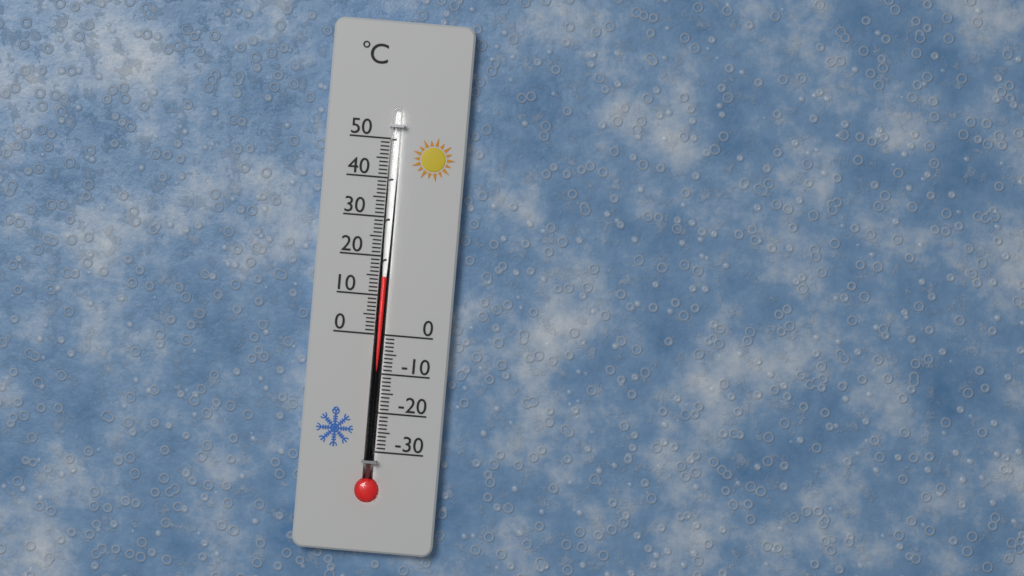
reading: 15 °C
